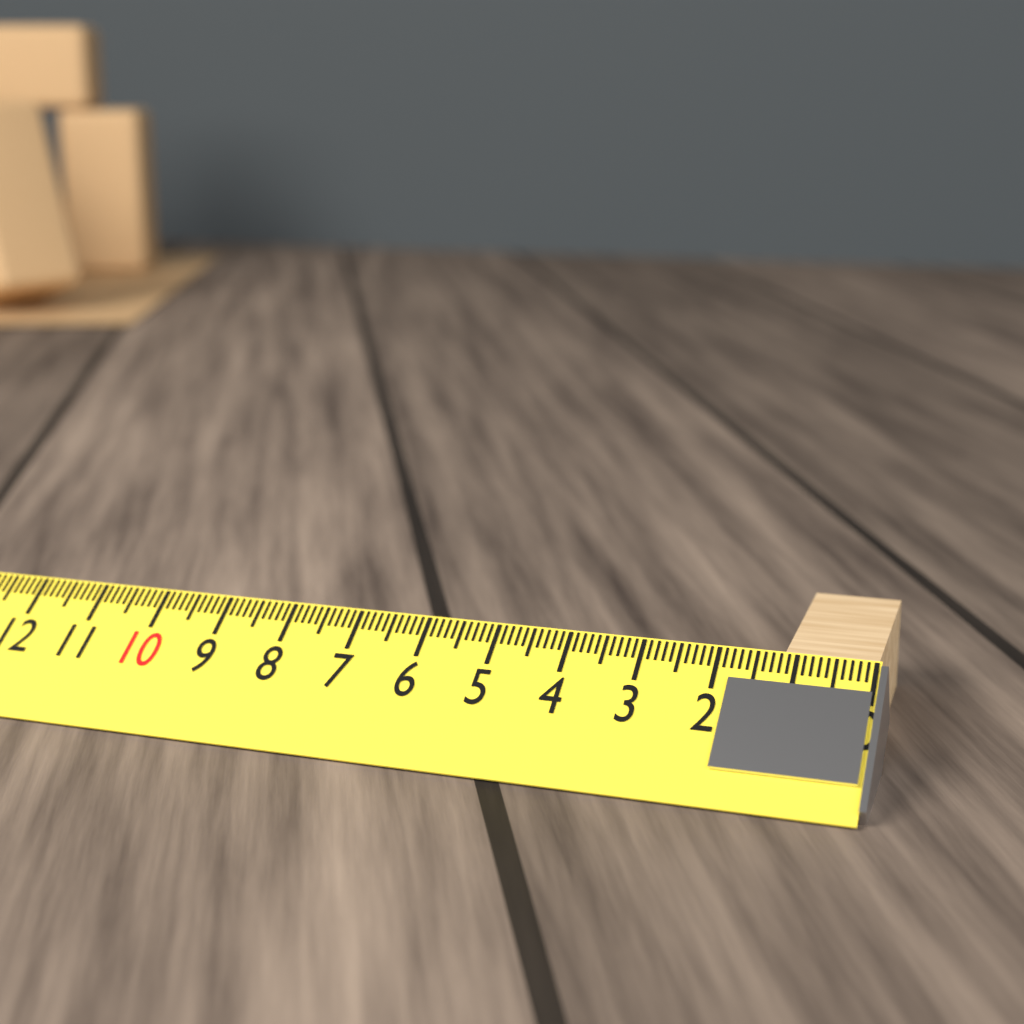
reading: 1.2 cm
